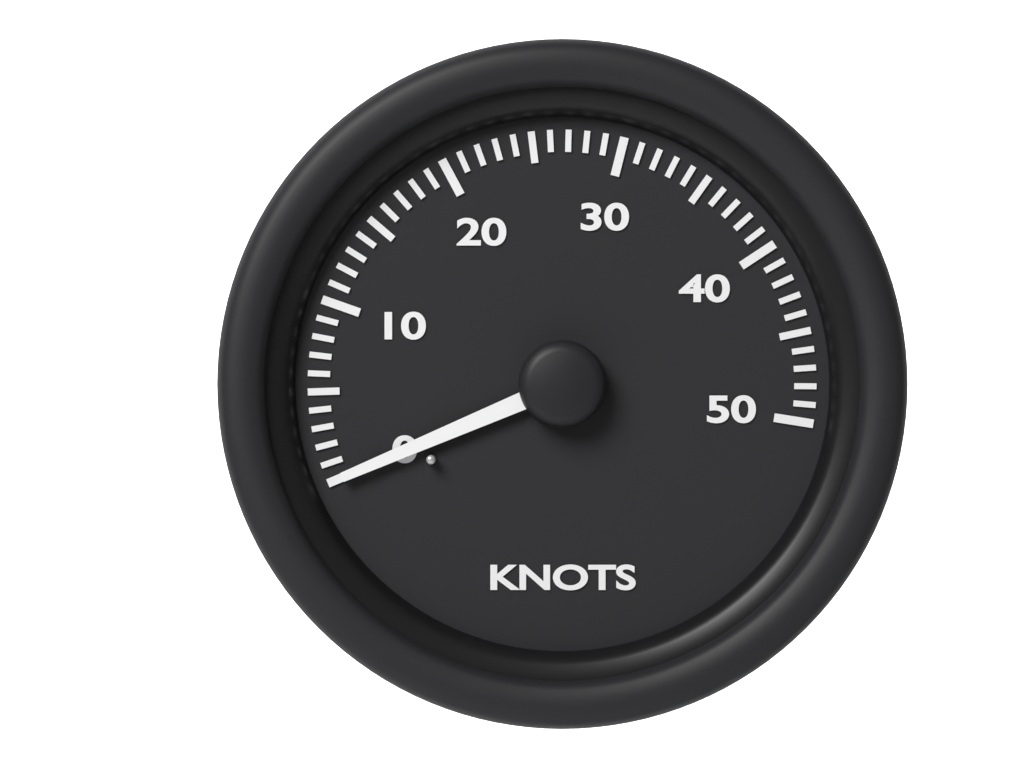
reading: 0 knots
